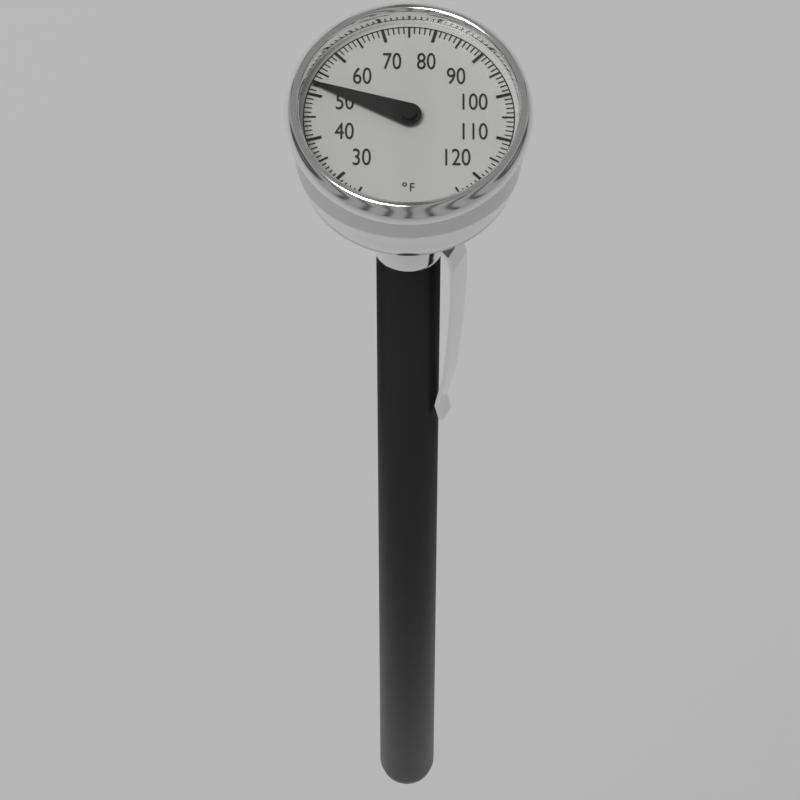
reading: 52 °F
